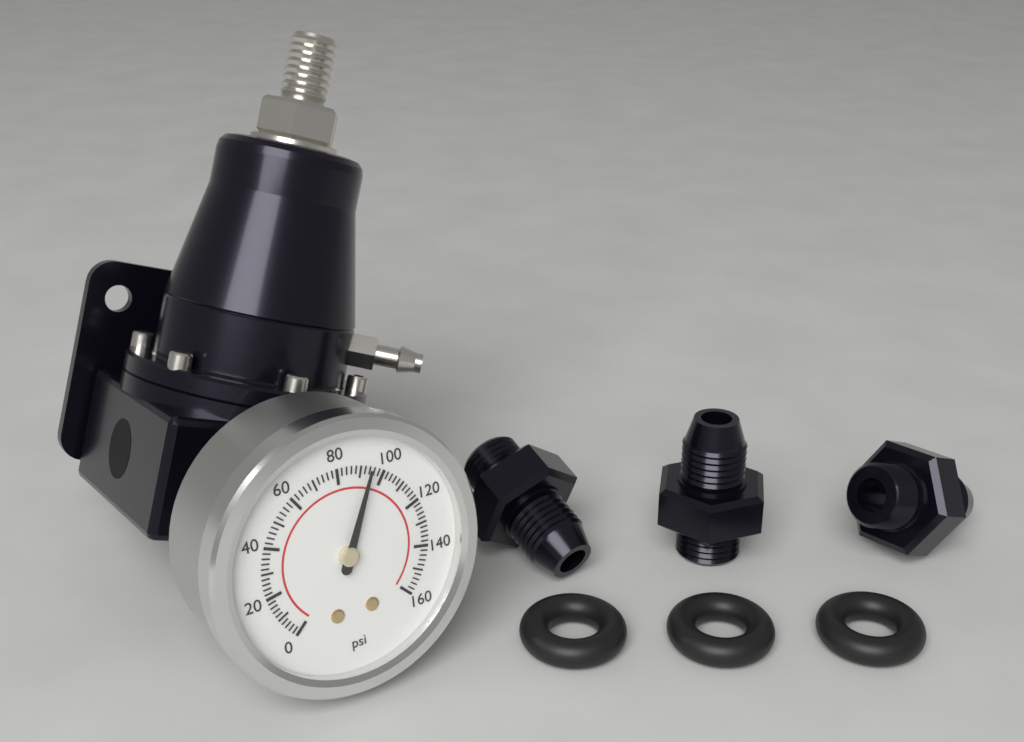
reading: 94 psi
